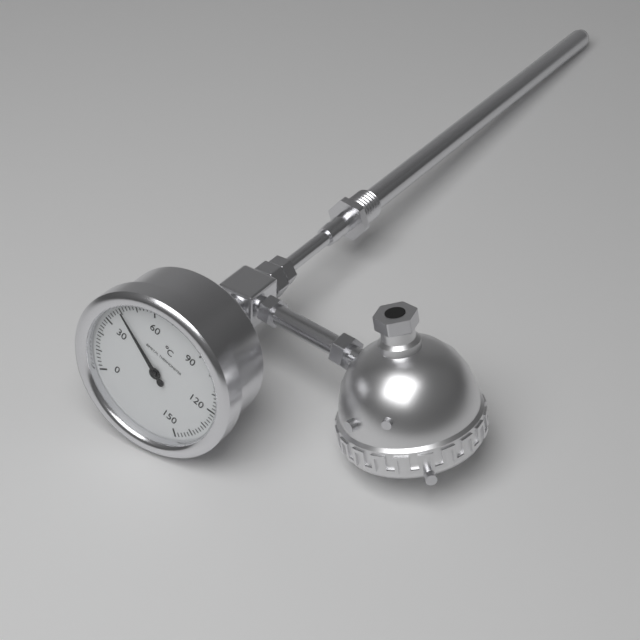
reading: 40 °C
